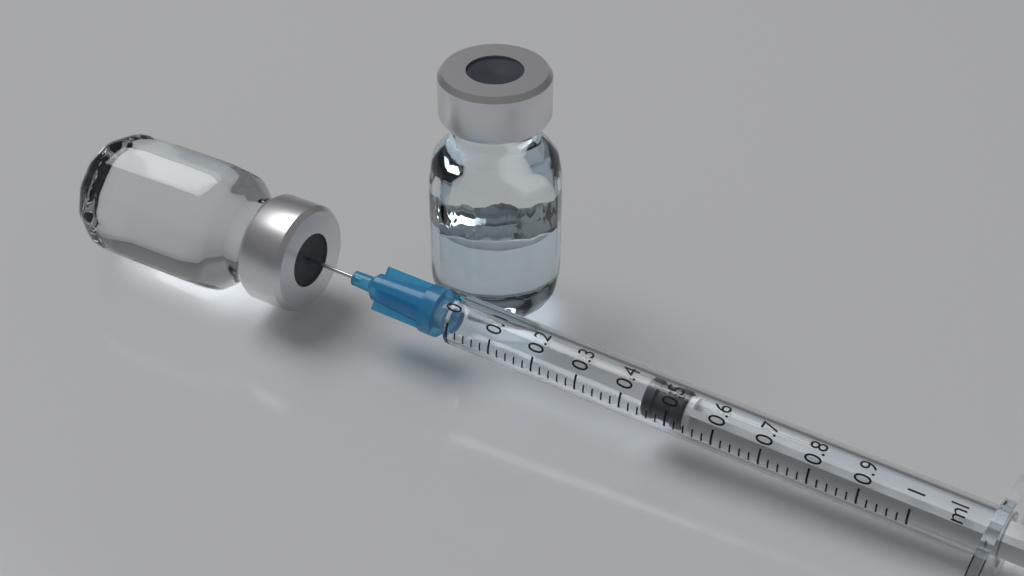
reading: 0.44 ml
